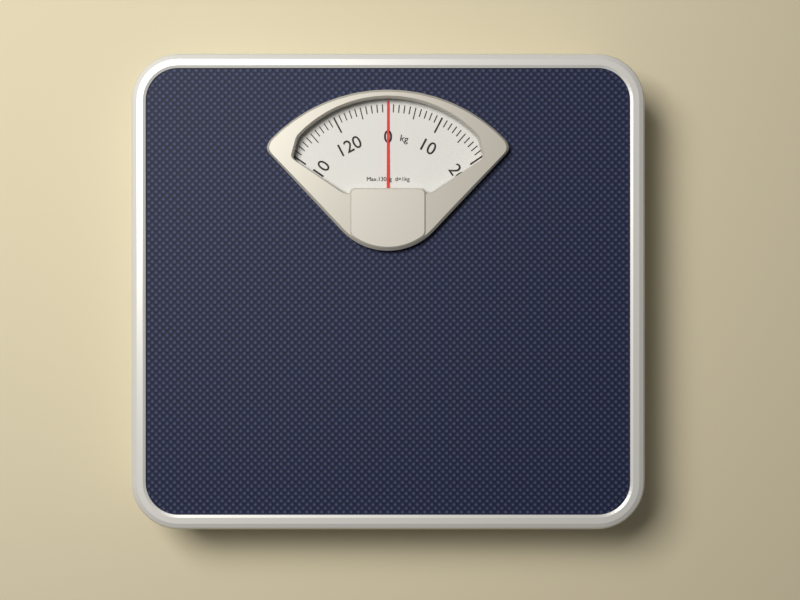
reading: 0 kg
